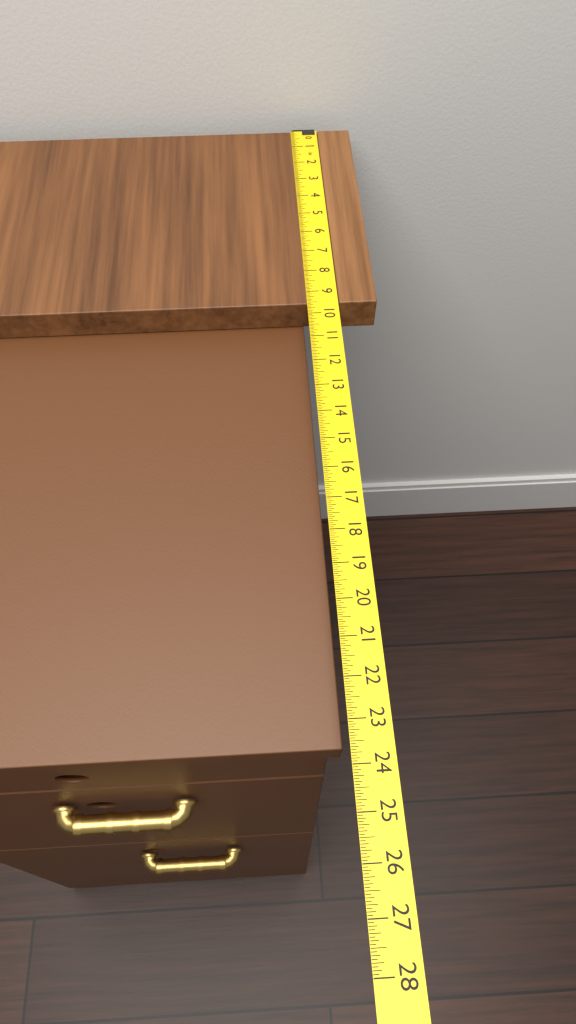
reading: 9.5625 in
